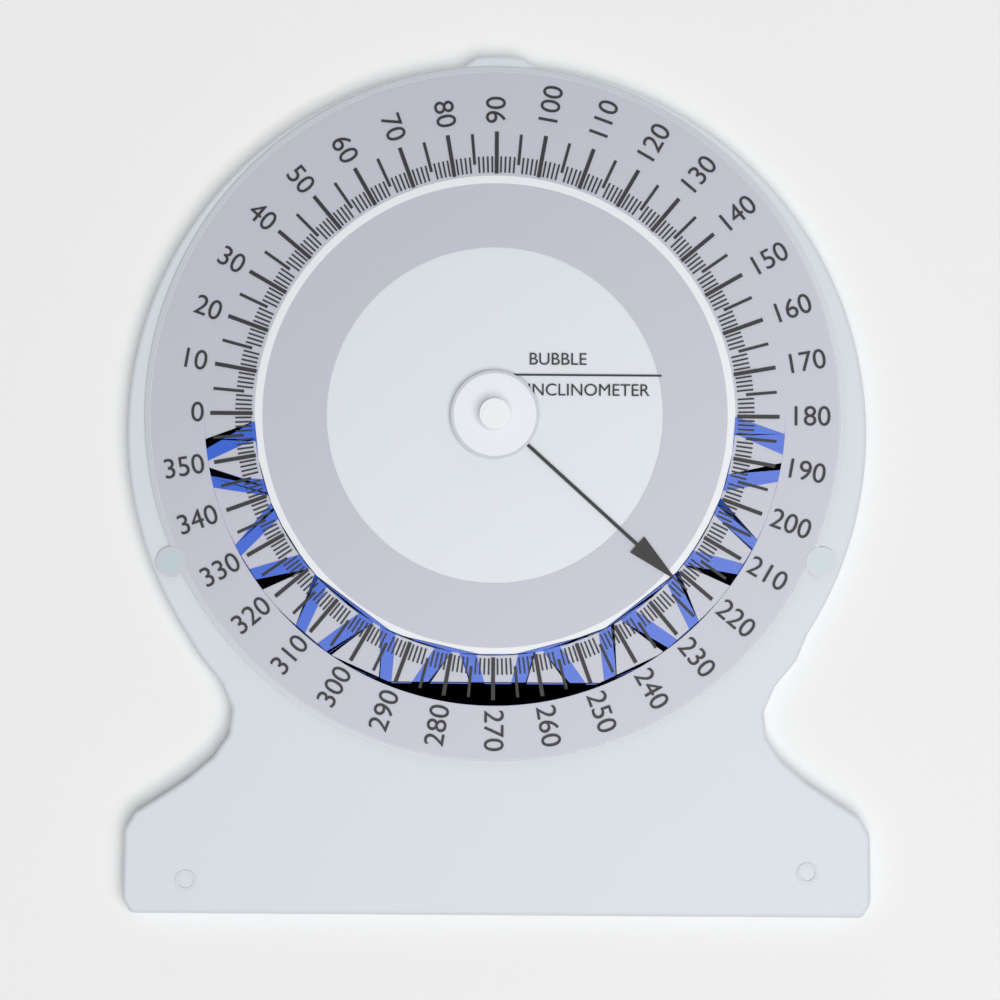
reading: 222 (no unit)
